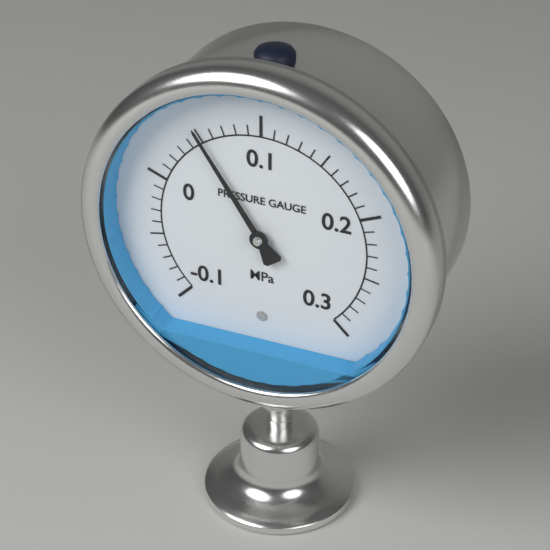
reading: 0.05 MPa
